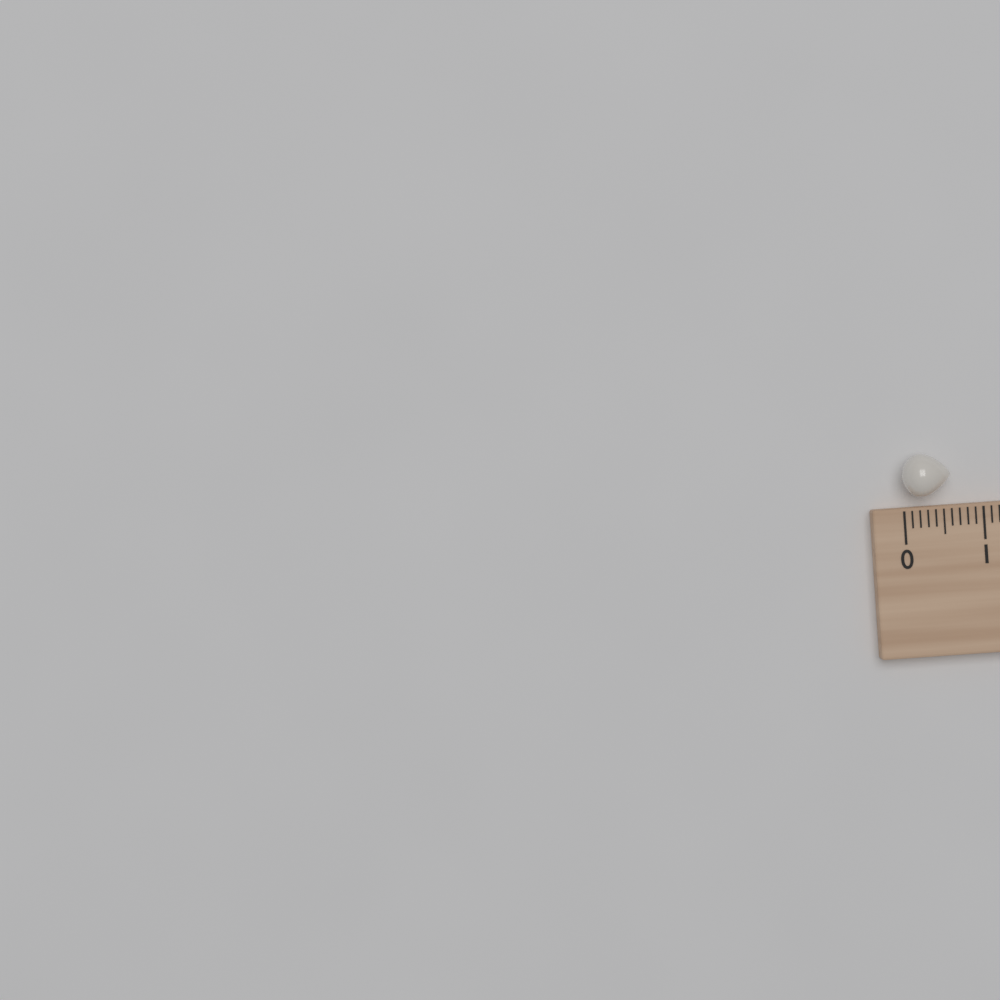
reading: 0.6 cm
